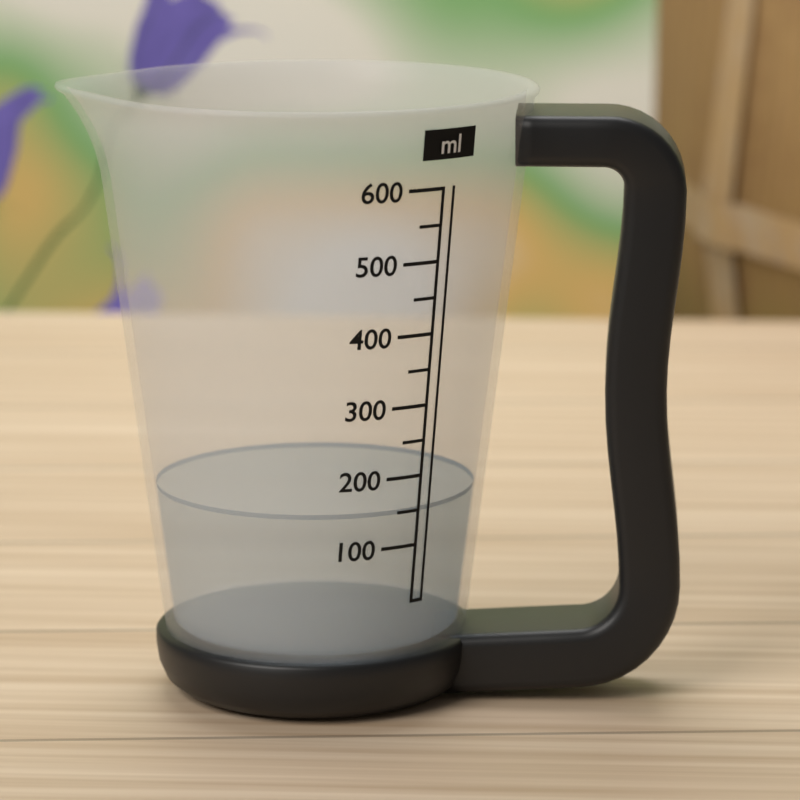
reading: 150 ml
